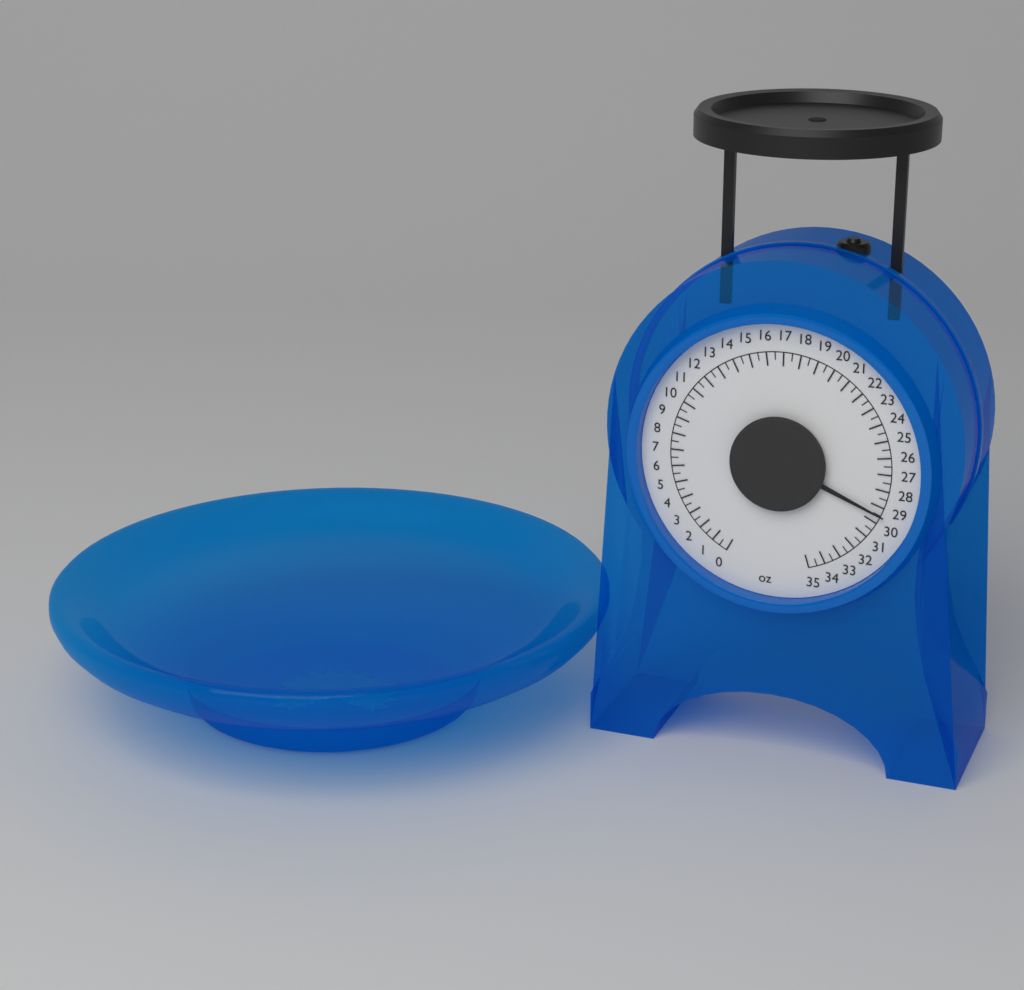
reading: 29.5 oz
